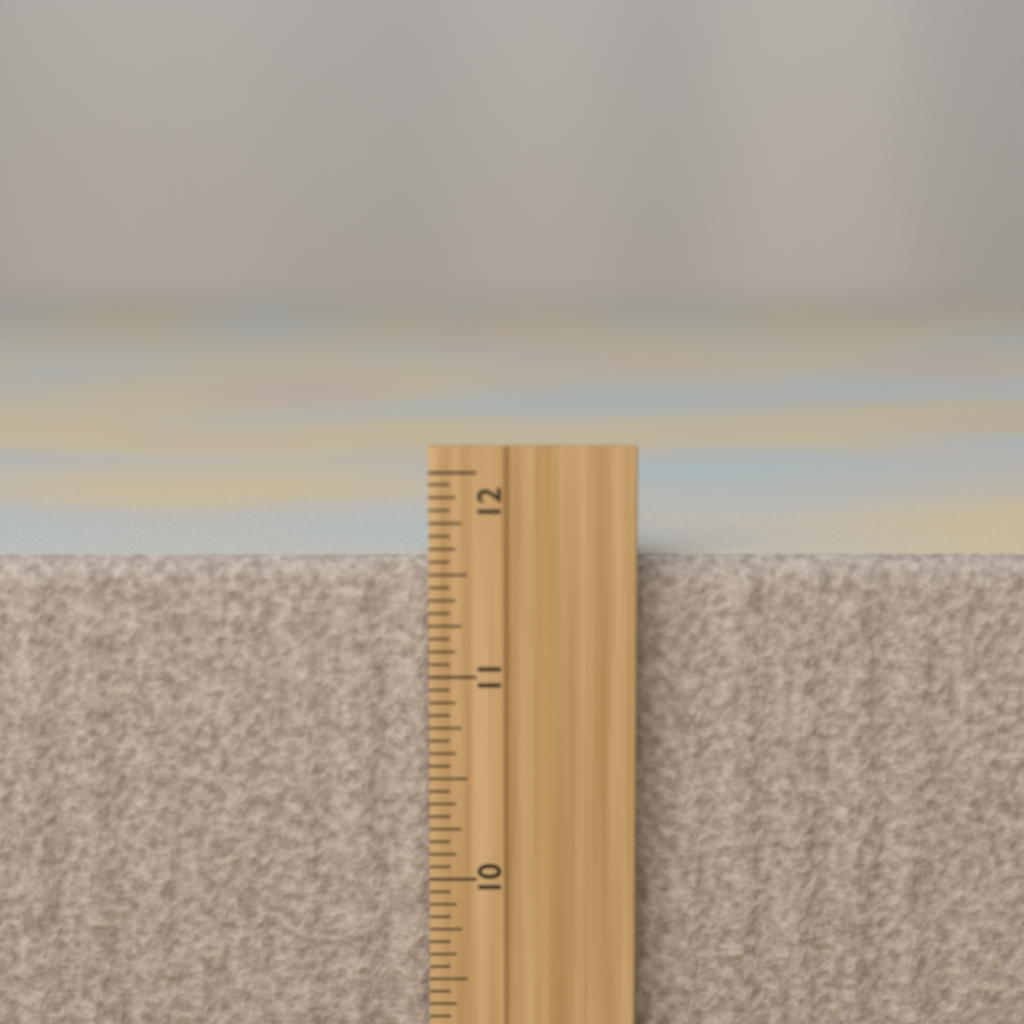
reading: 11.5625 inch
